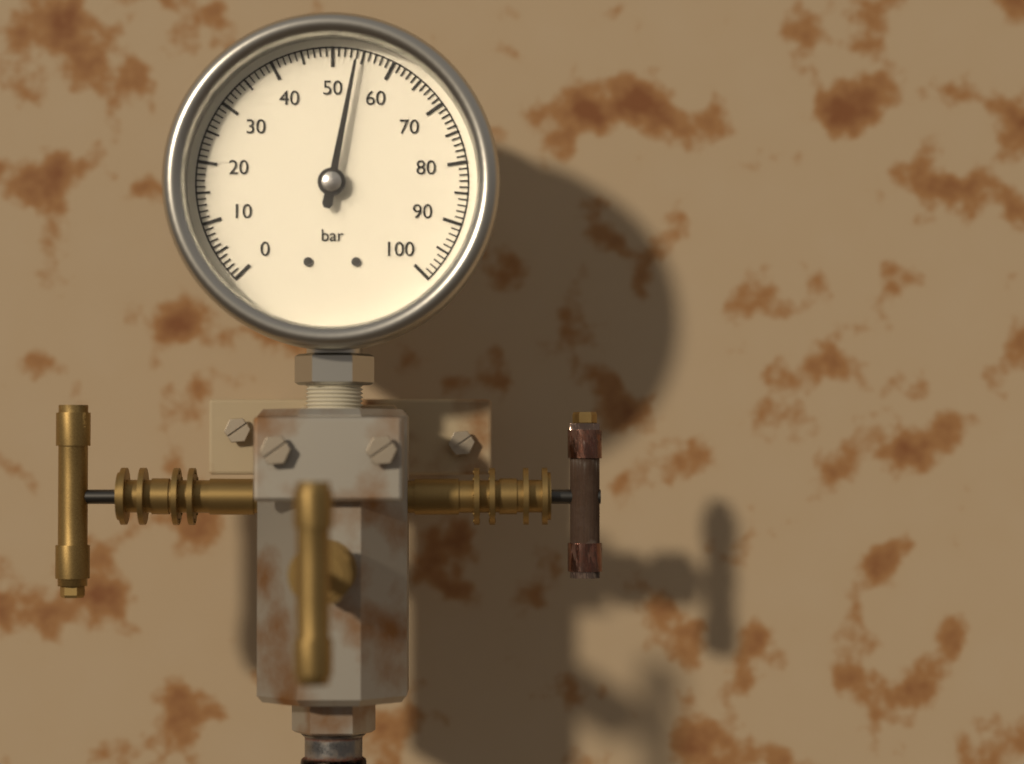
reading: 54 bar
